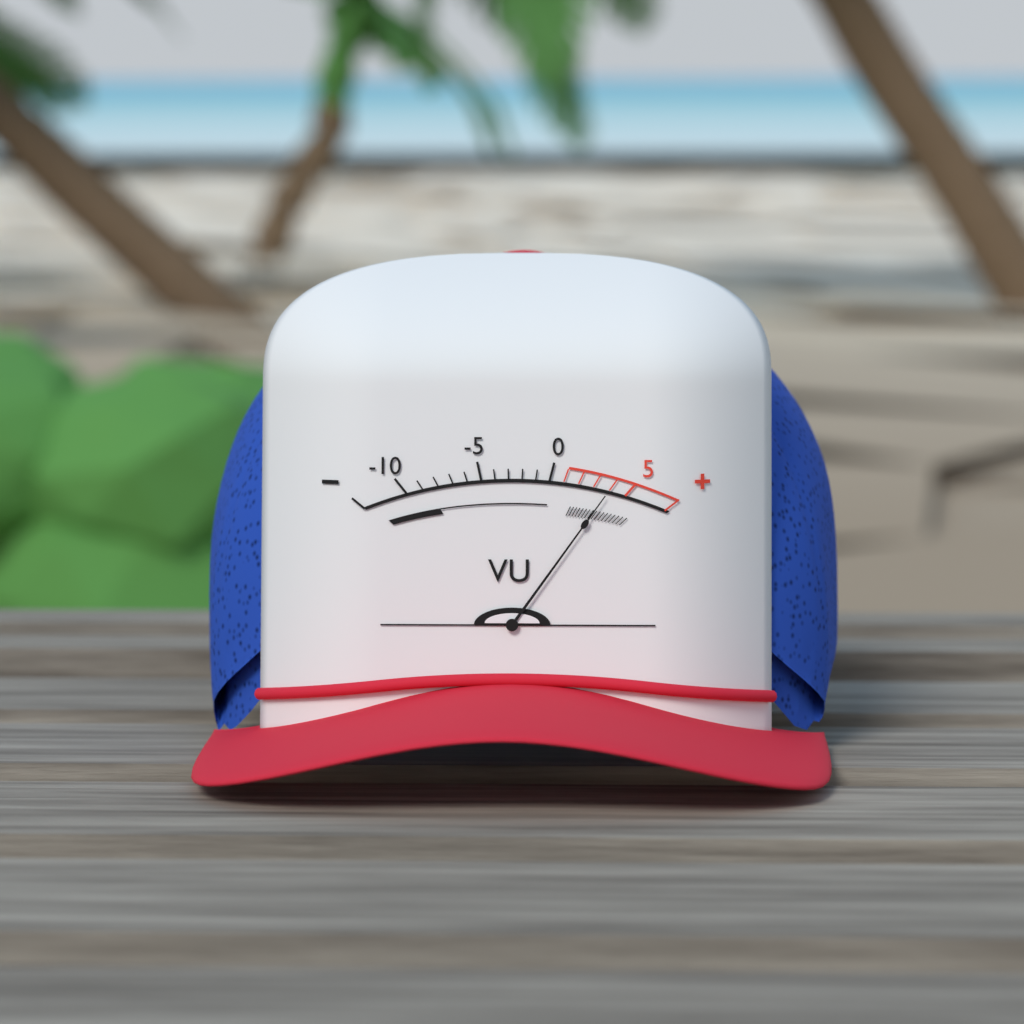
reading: 4 VU
